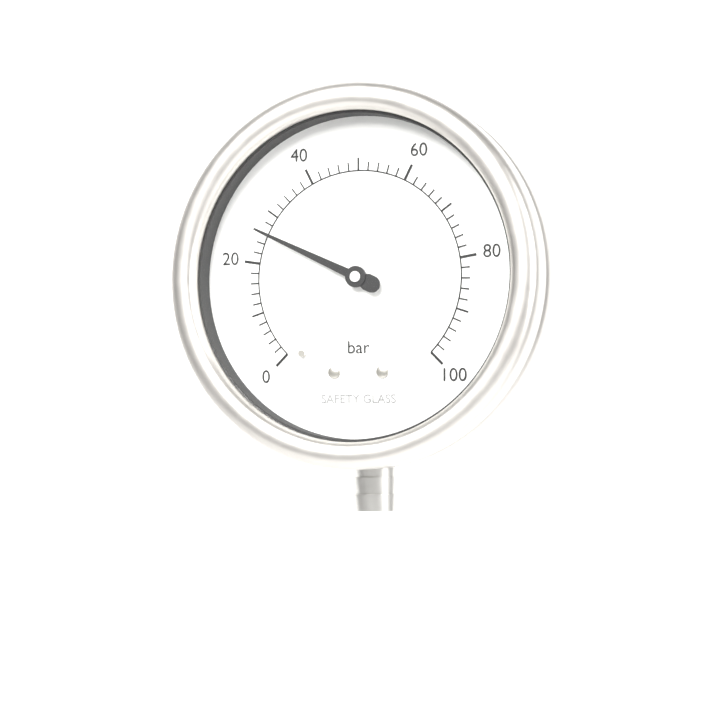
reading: 26 bar
